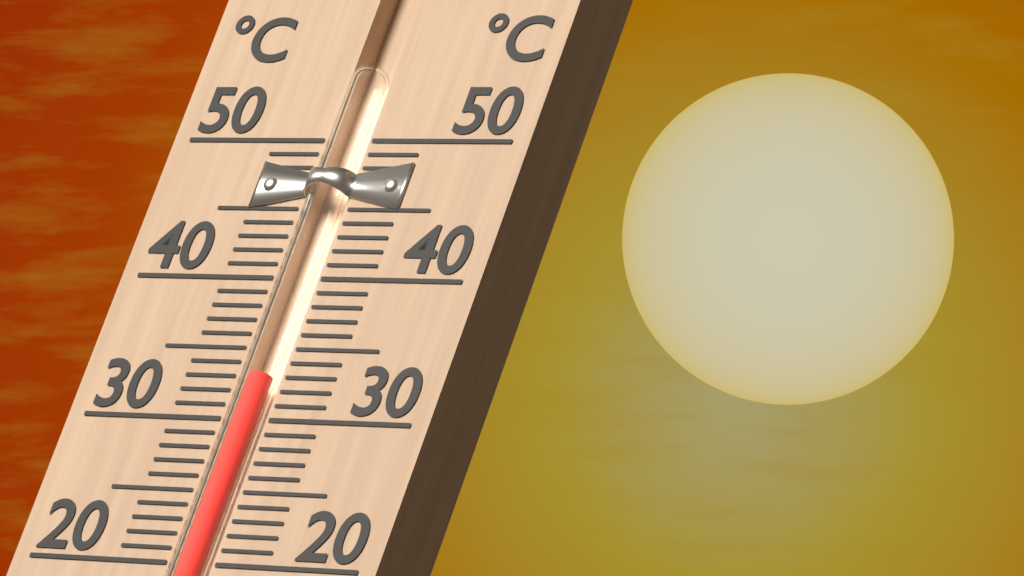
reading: 33 °C
